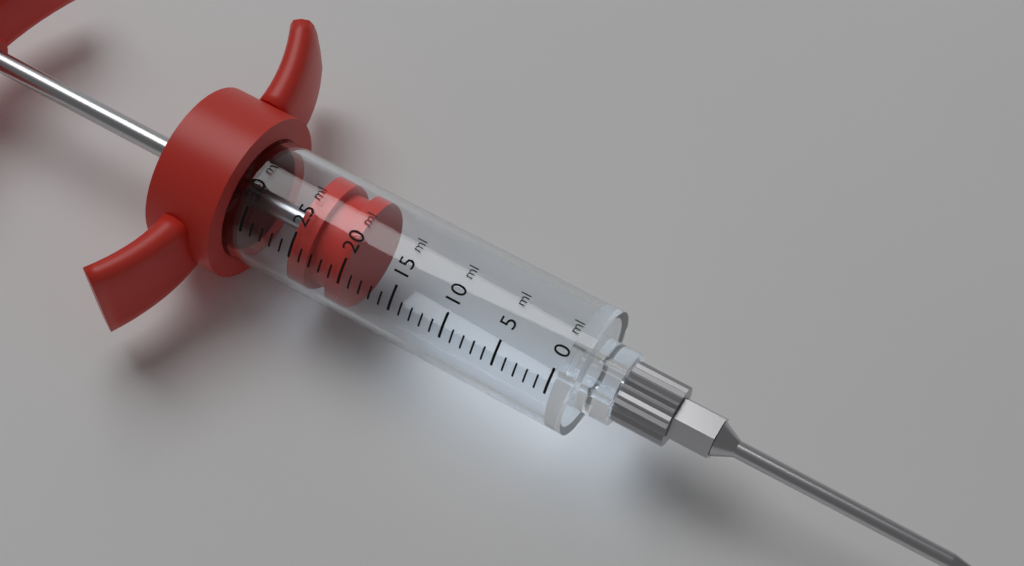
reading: 20 ml
